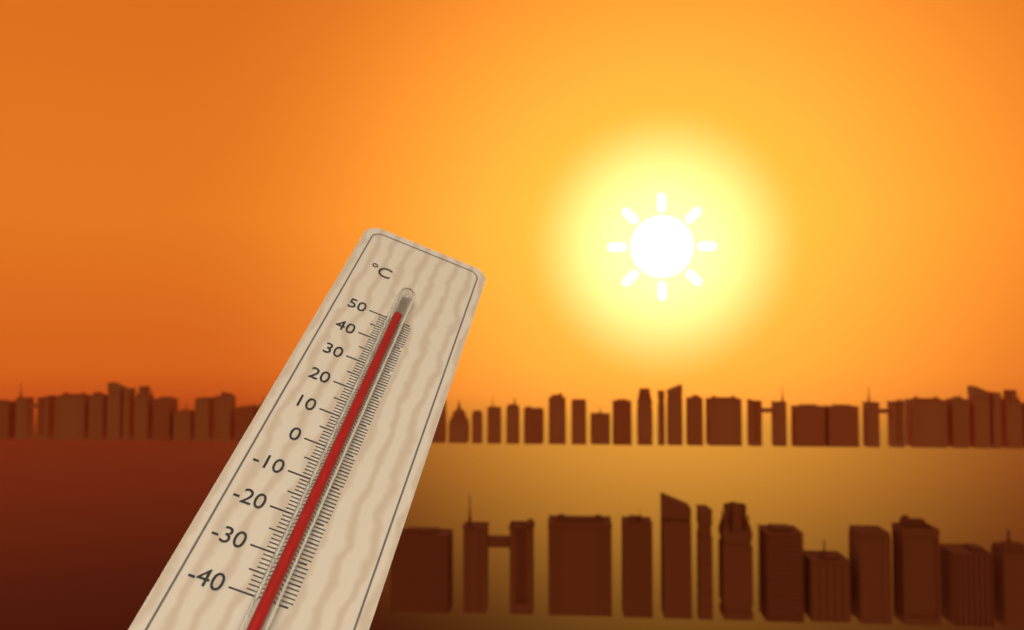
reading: 48 °C
